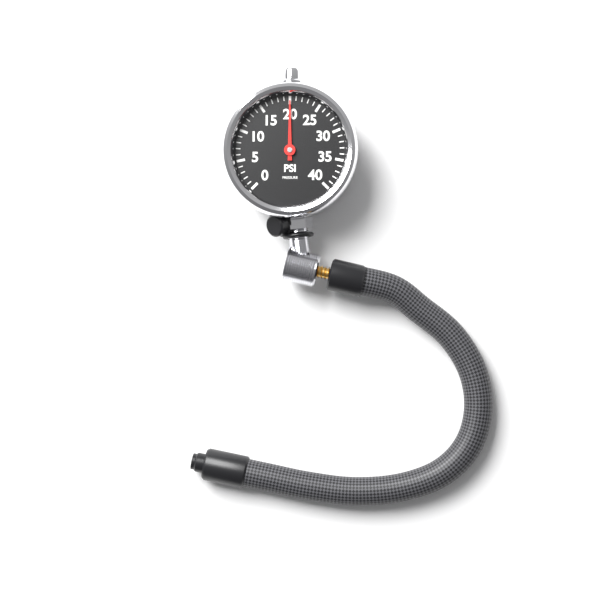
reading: 20 psi
